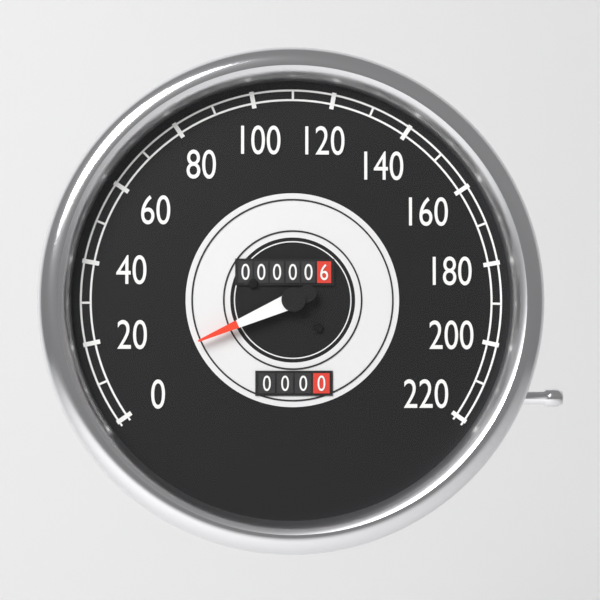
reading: 10 (no unit)
